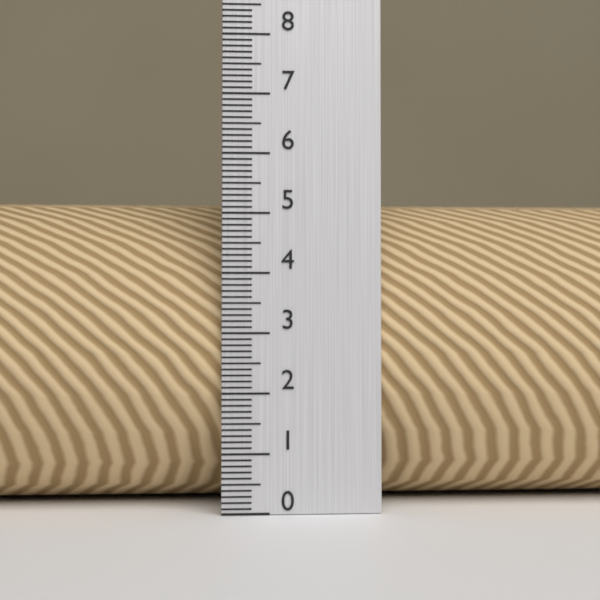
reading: 5.3 (no unit)
